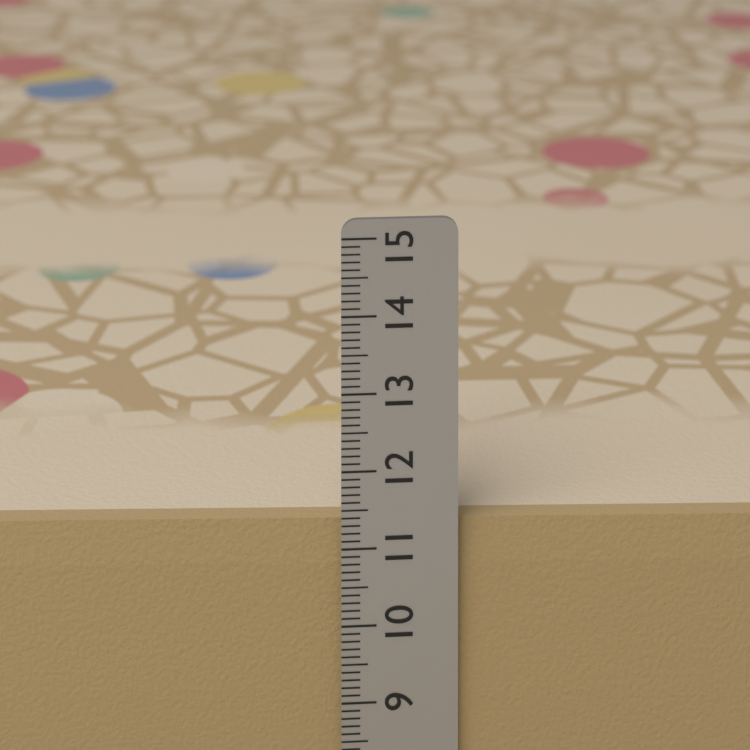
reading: 11.3 cm
